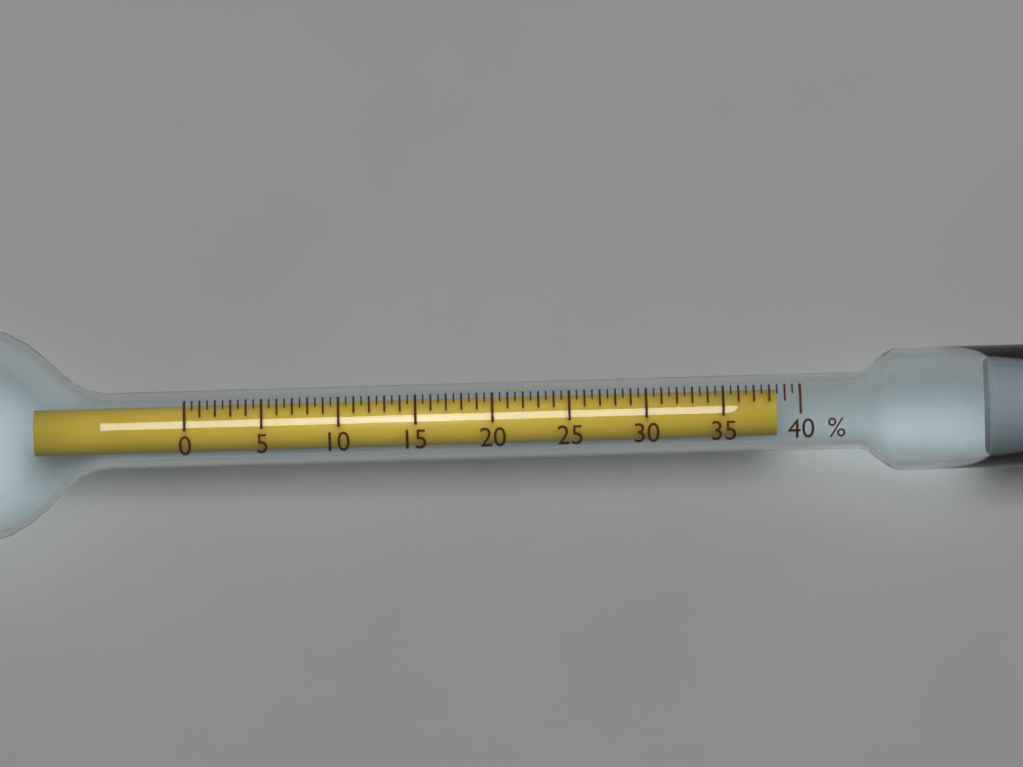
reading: 38.5 %
